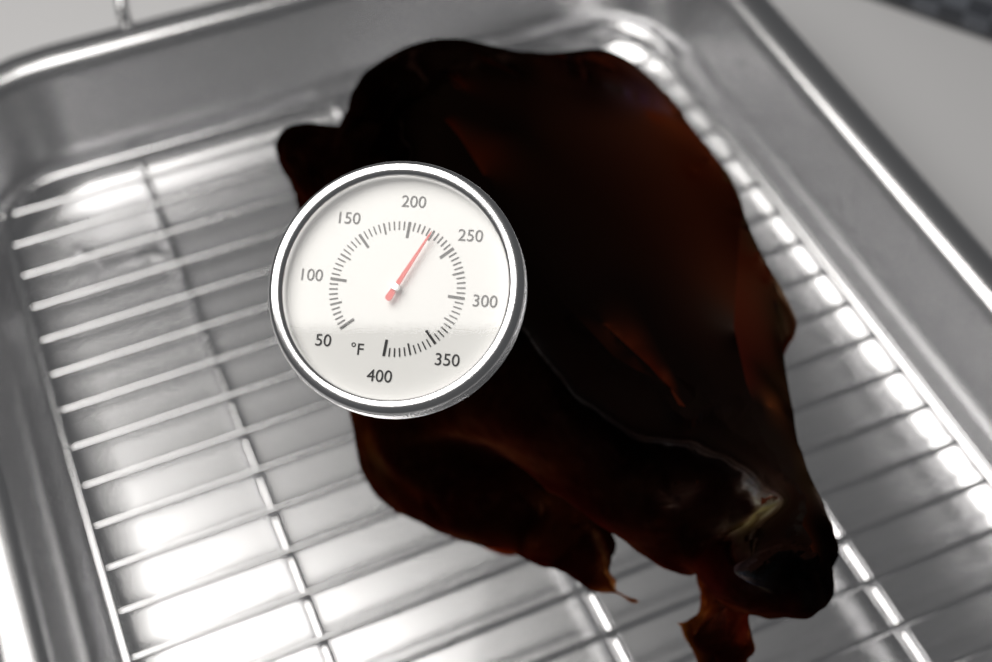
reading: 225 °F
